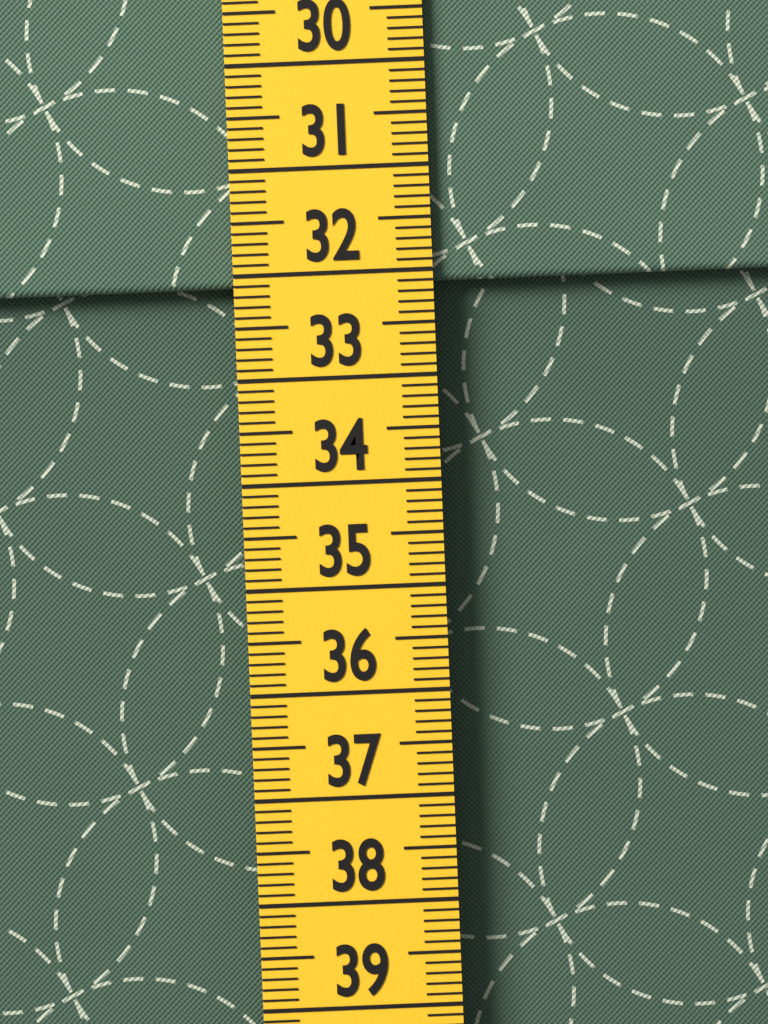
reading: 32.1 cm
